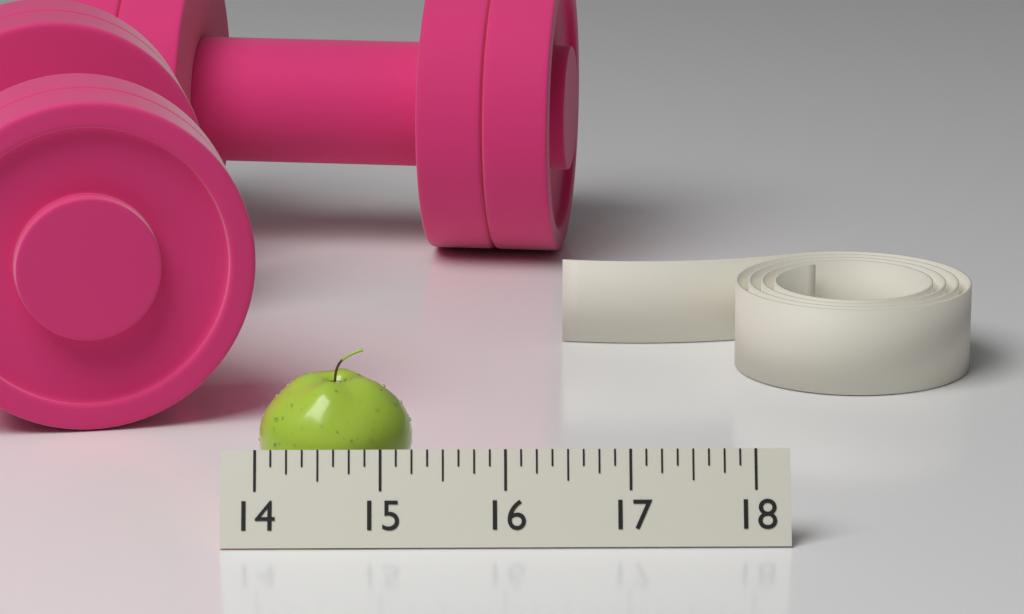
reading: 15.250 (no unit)
